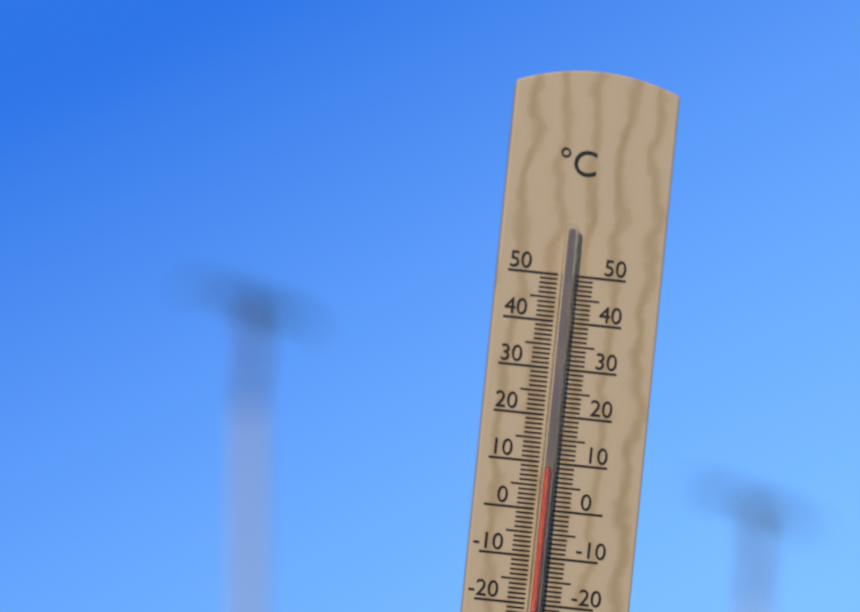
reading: 9 °C
